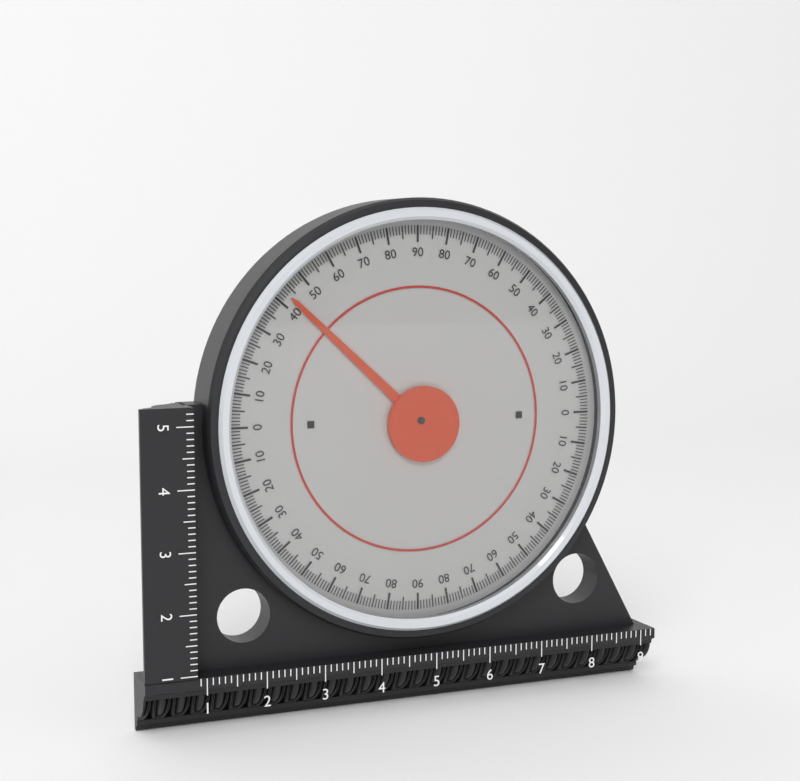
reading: 43 (no unit)
